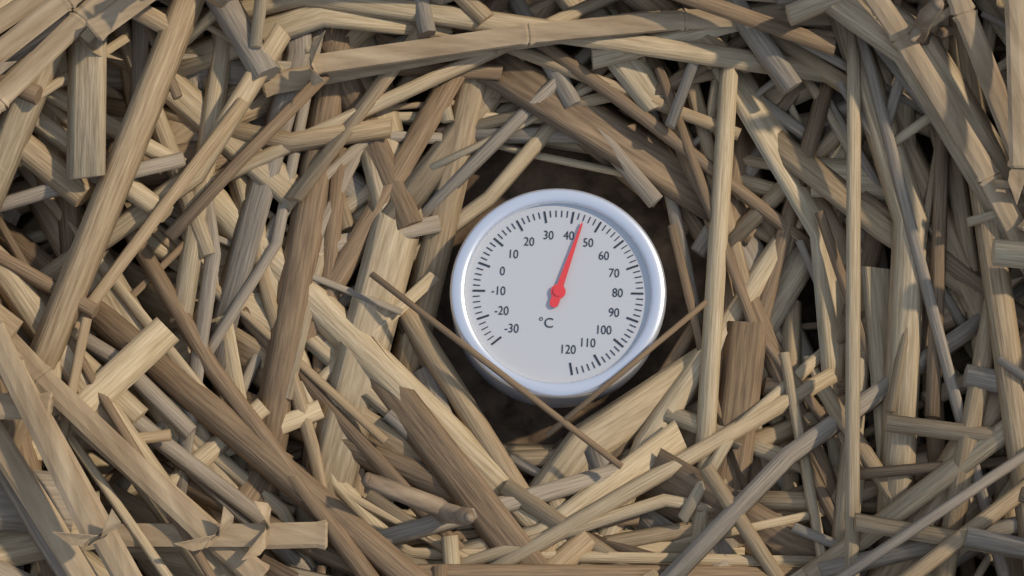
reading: 44 °C
